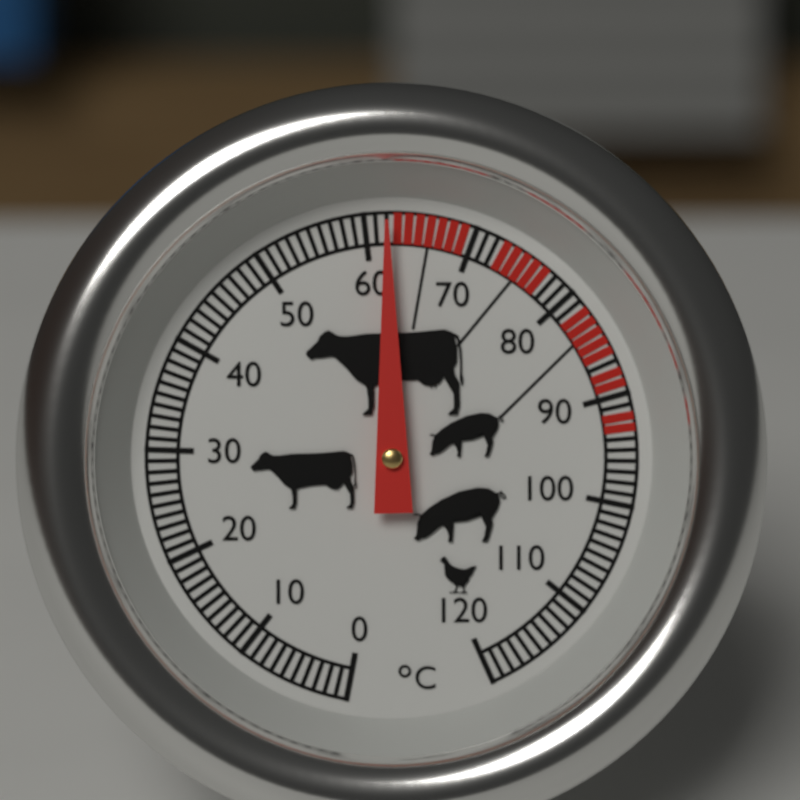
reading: 62 °C
